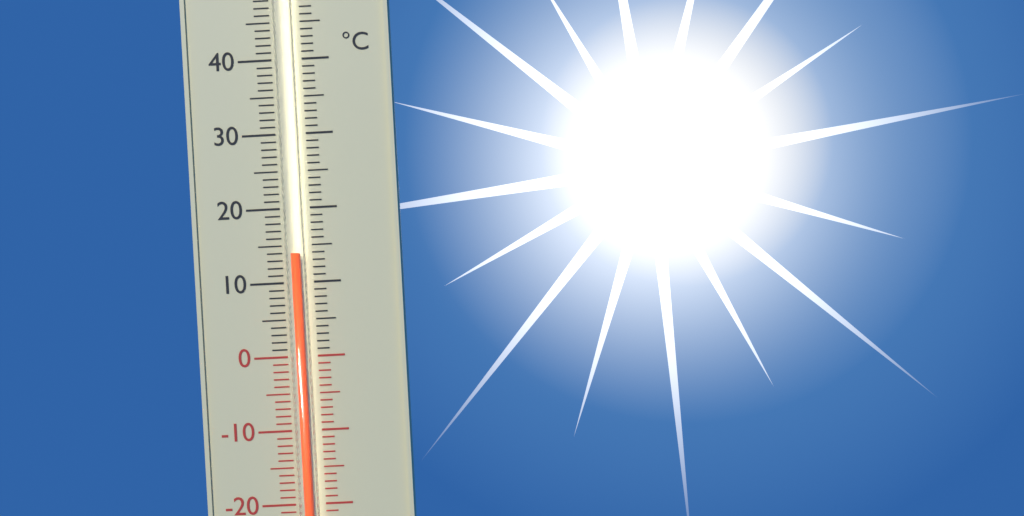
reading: 14 °C
